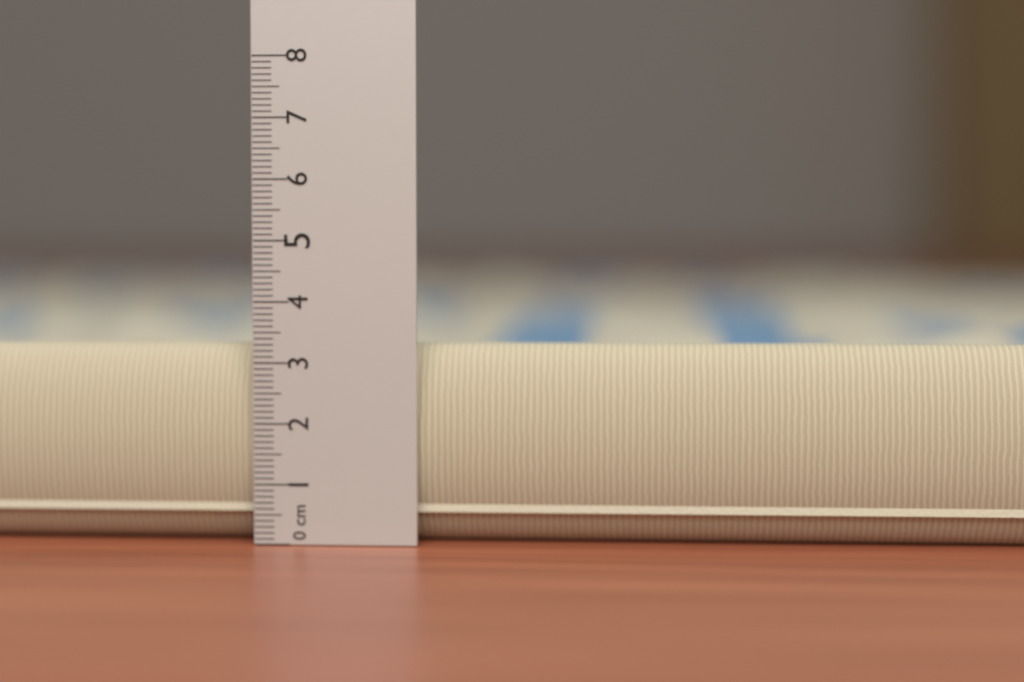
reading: 3.3 cm
